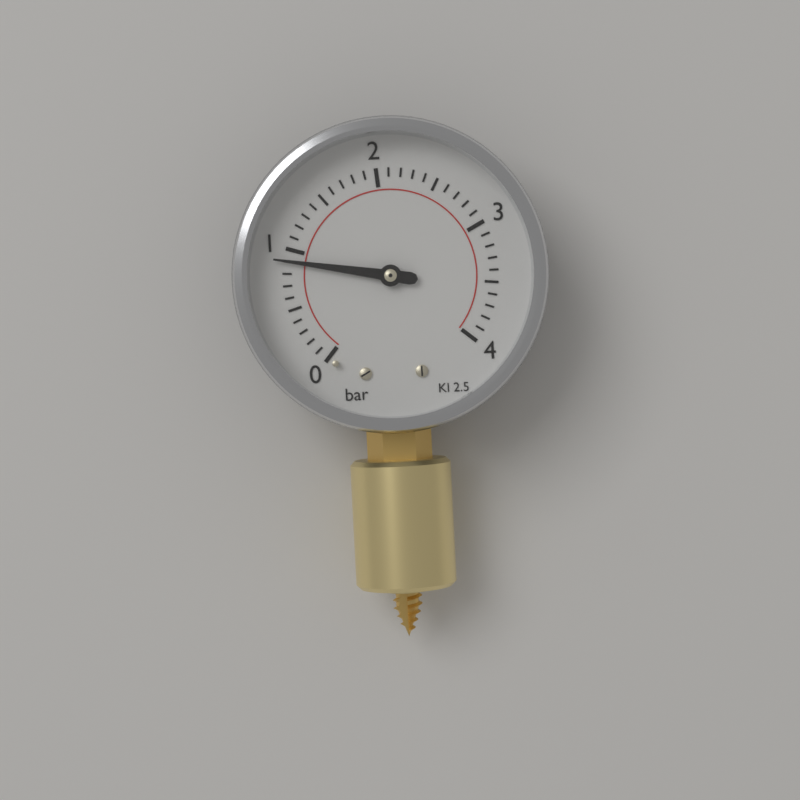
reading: 0.9 bar
